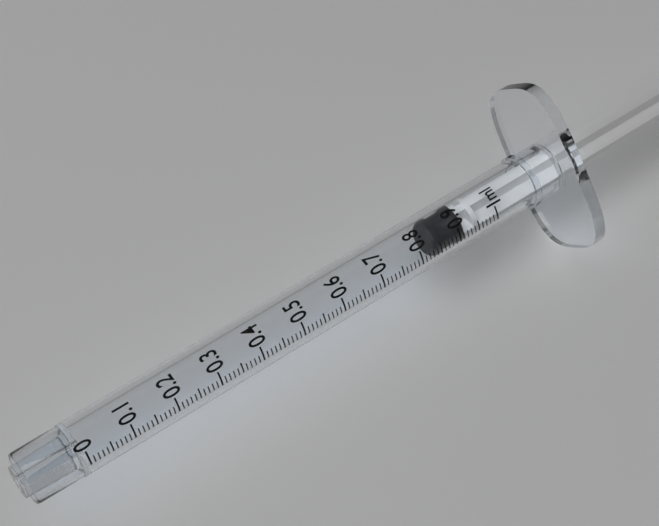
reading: 0.84 ml
